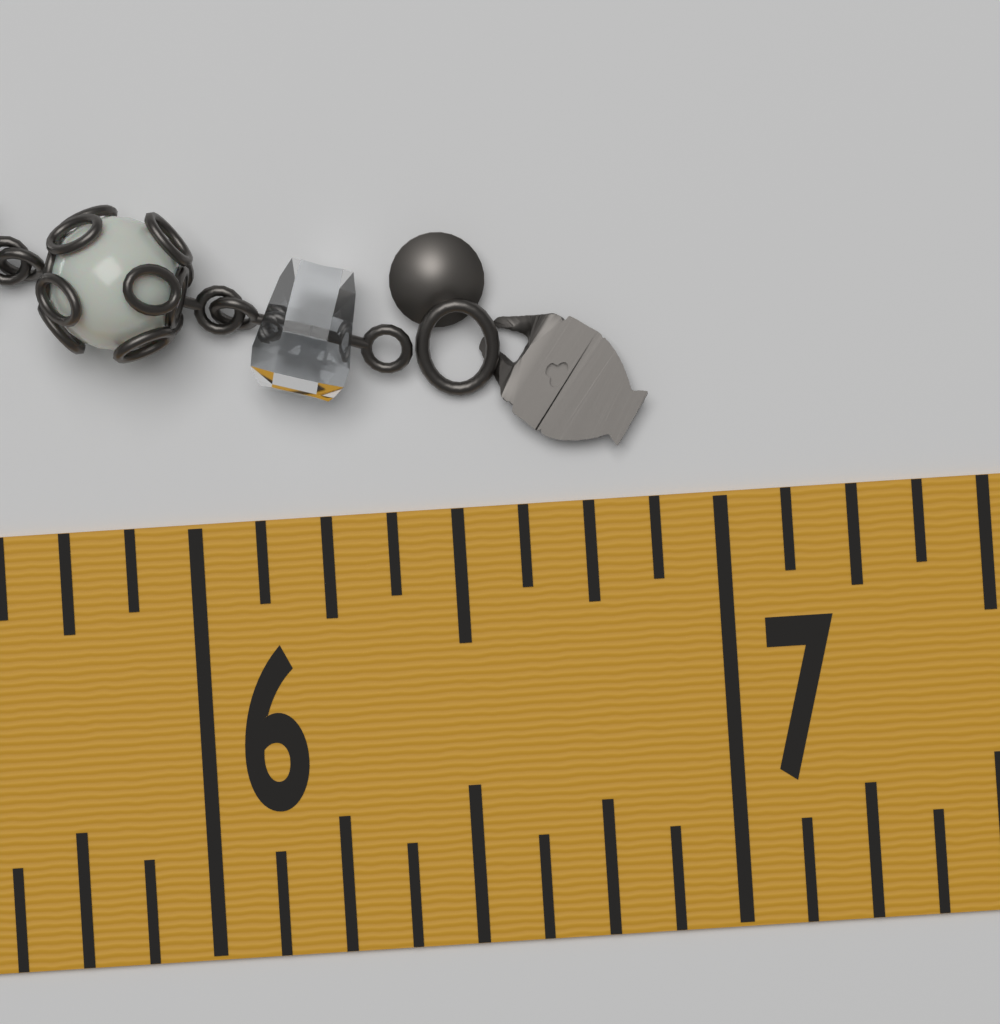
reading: 6.875 in
